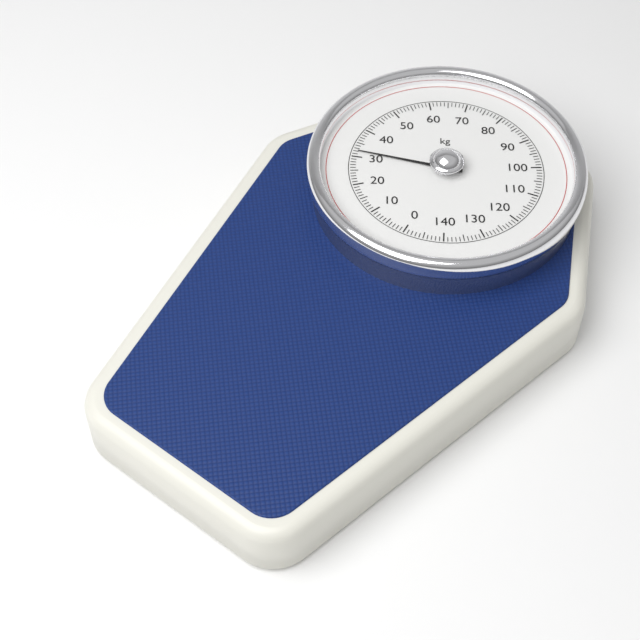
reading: 32 kg
